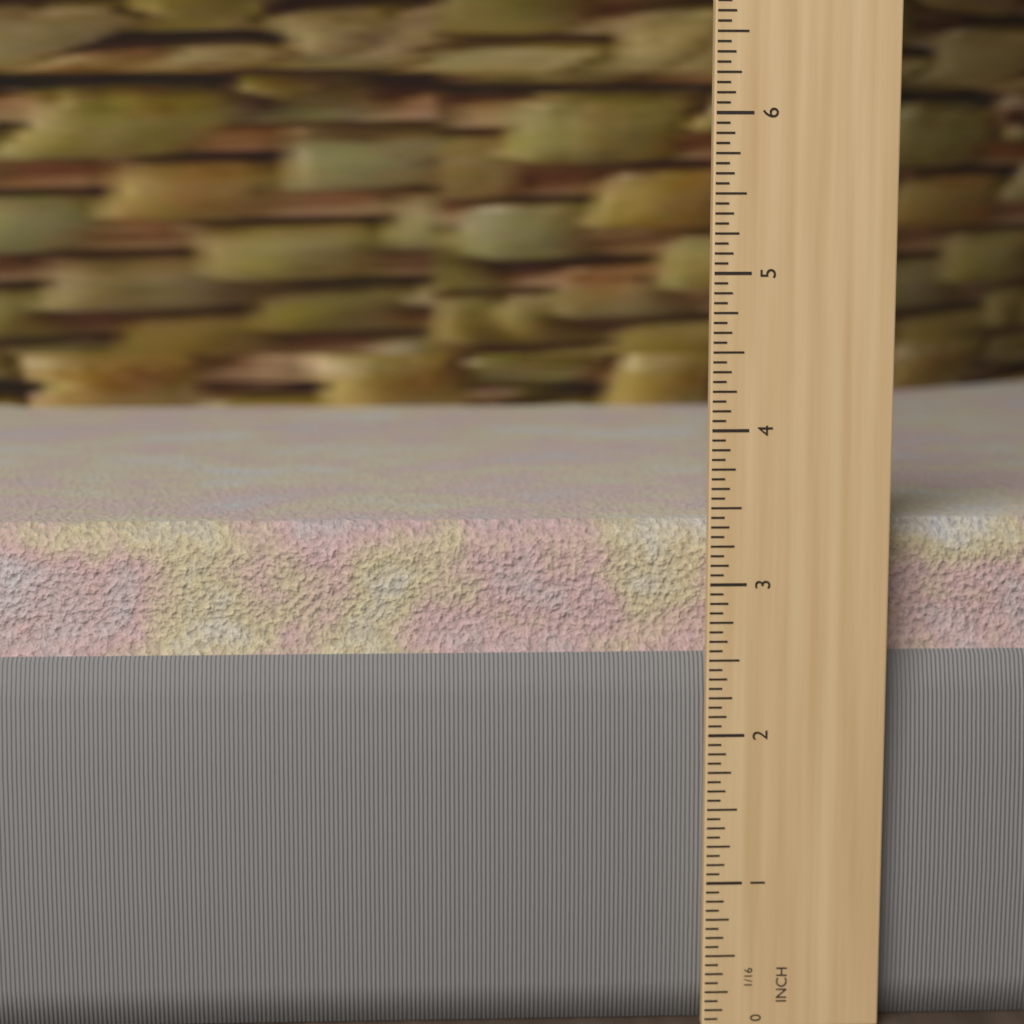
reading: 3.3750 in
